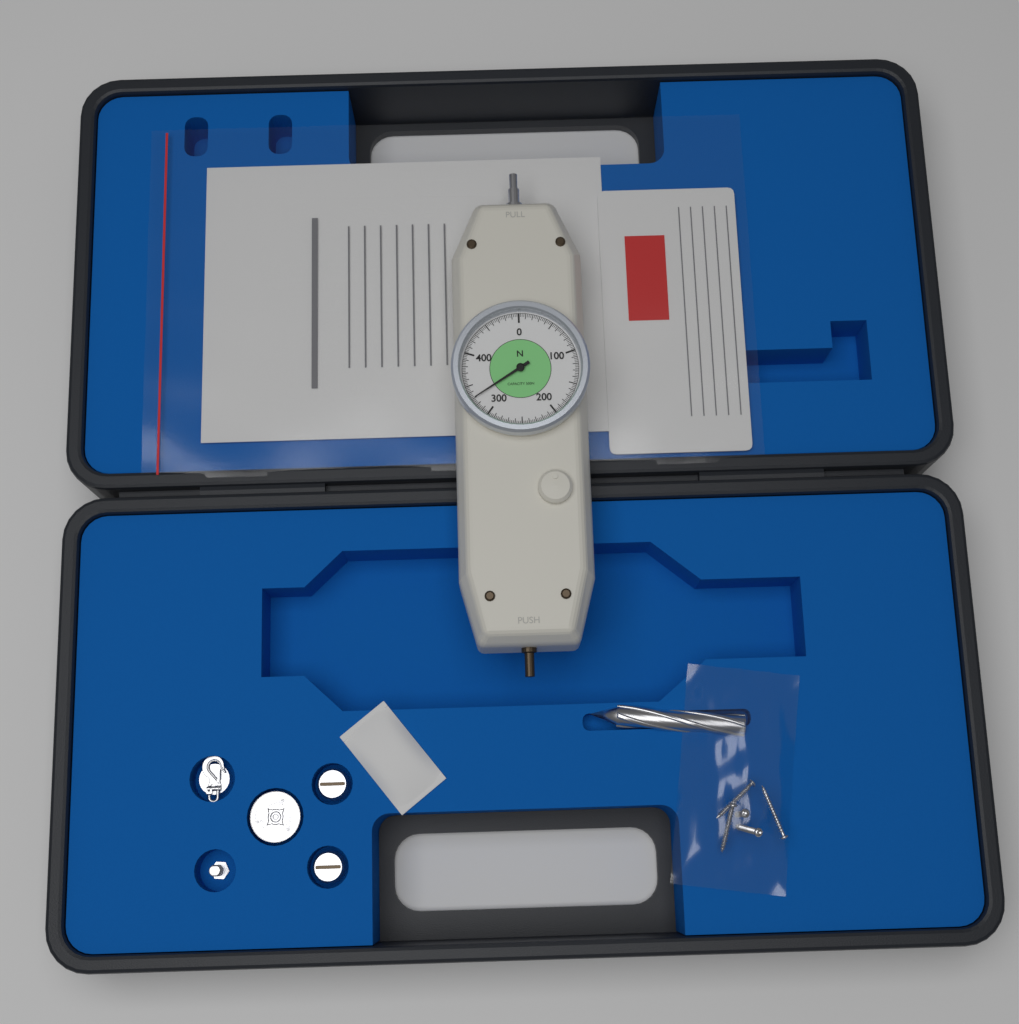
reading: 330.0 N
